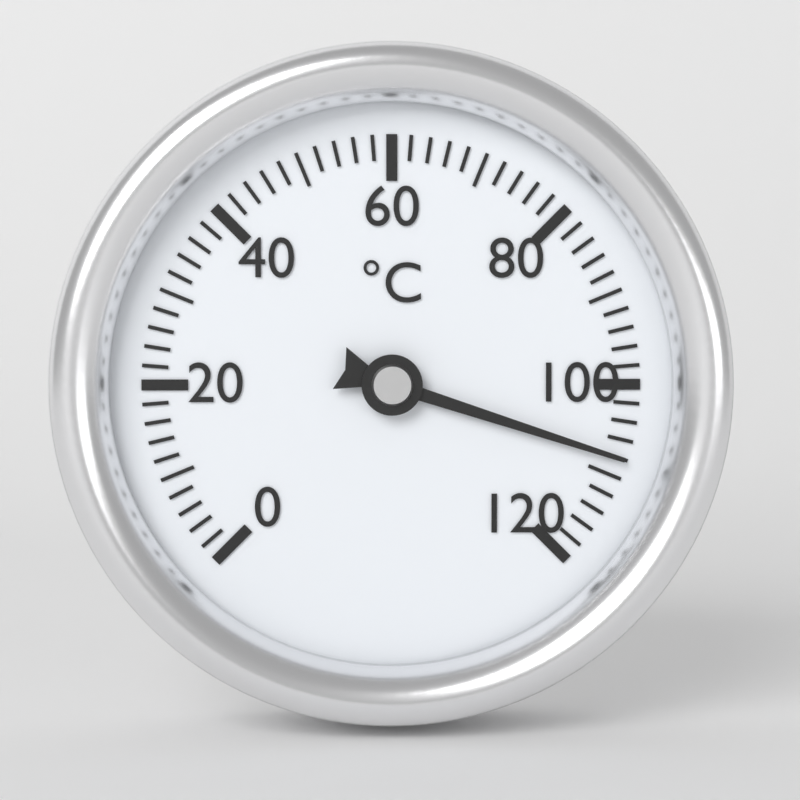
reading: 108 °C
